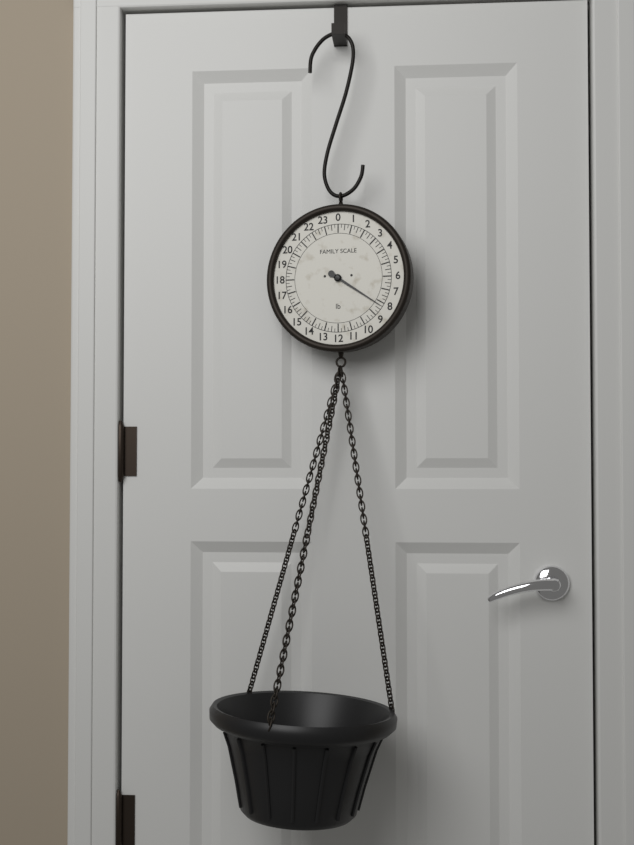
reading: 8.25 lb
